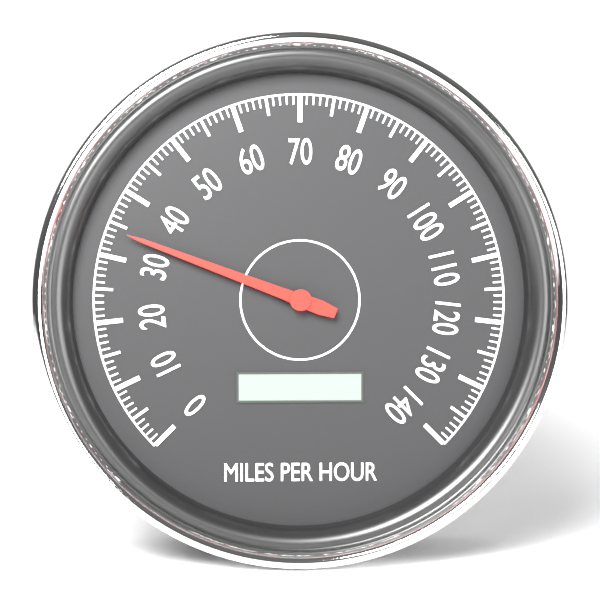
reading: 34 mph
